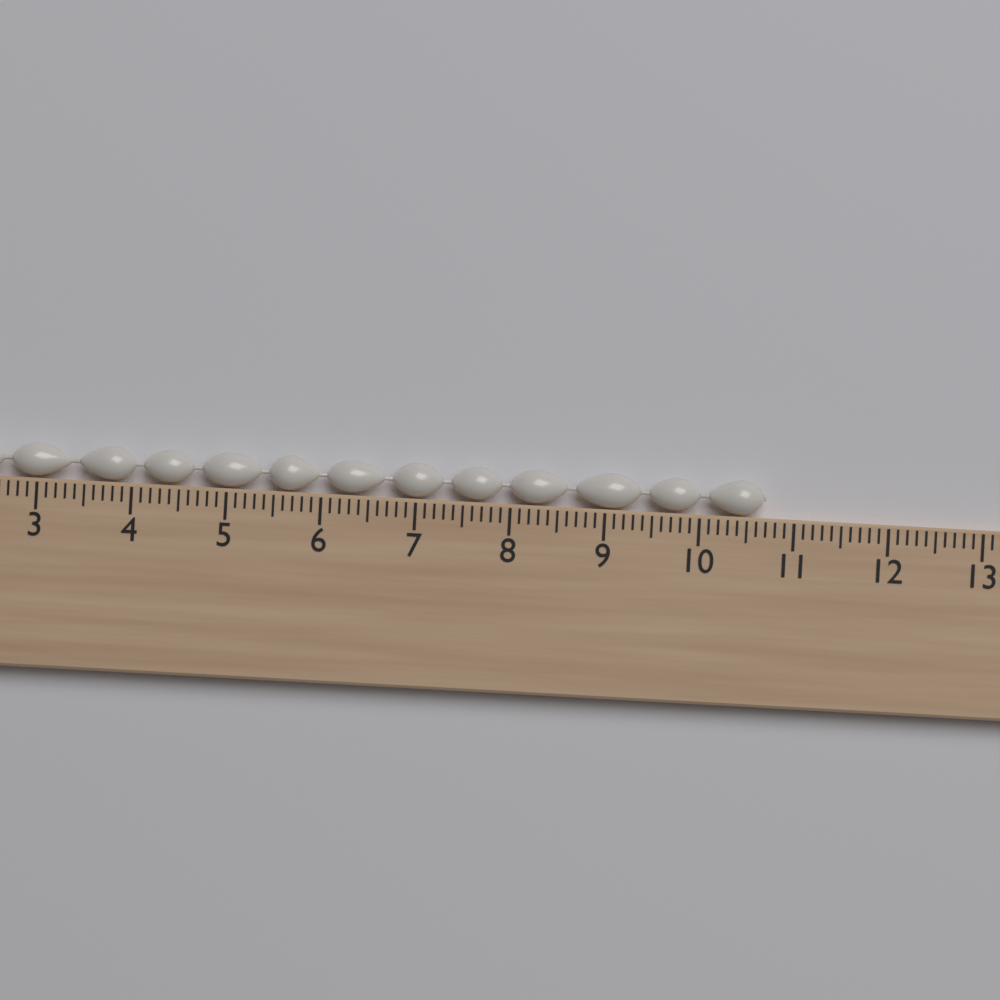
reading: 10.7 cm
